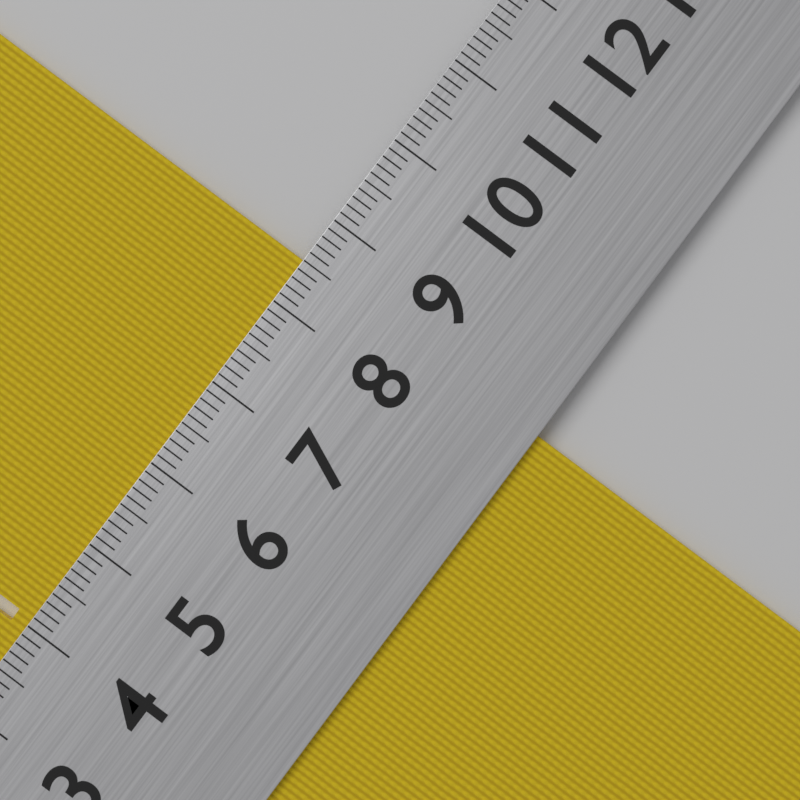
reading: 8.5 cm
